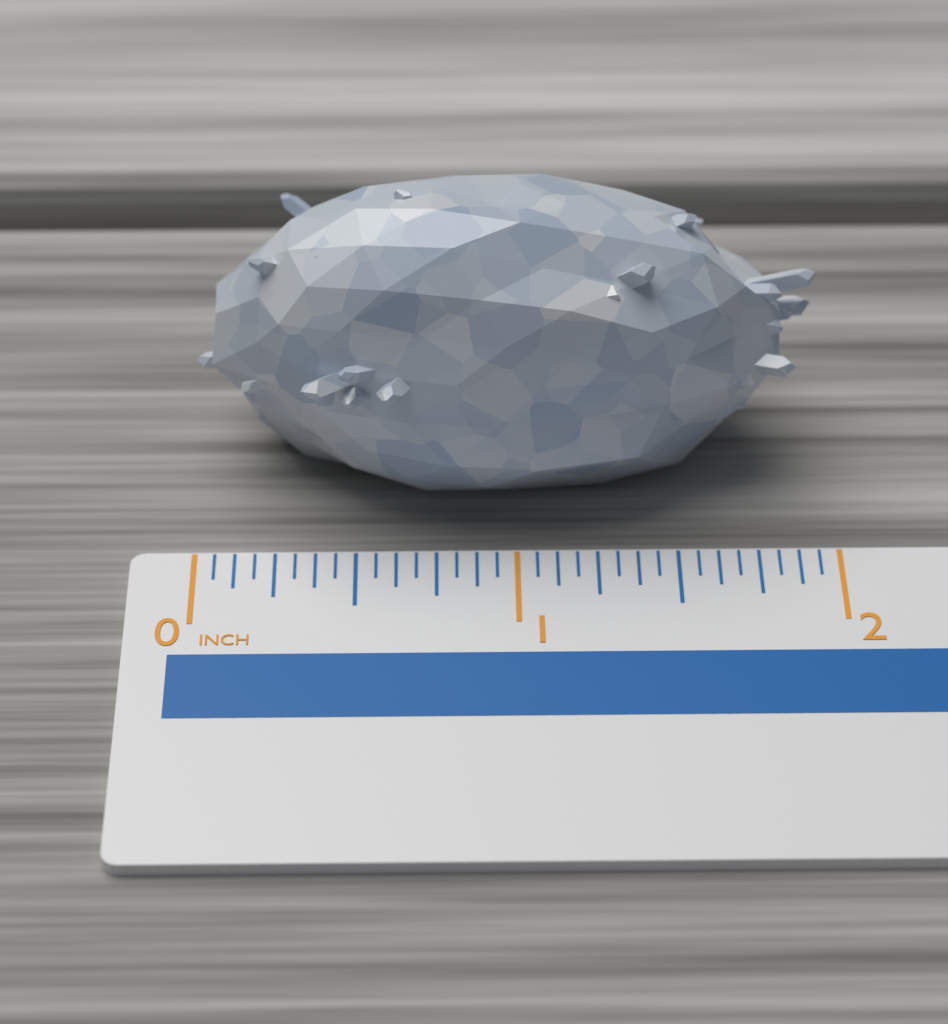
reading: 1.9375 inch
